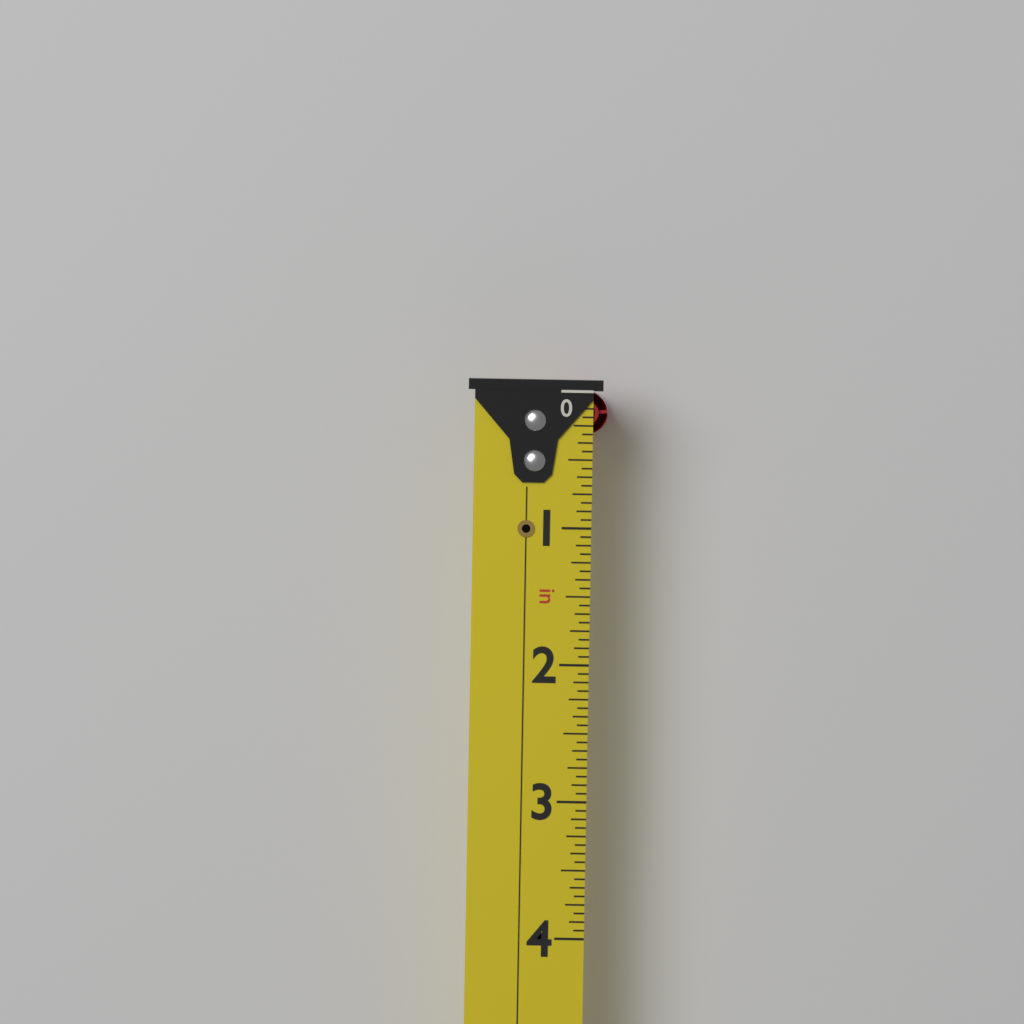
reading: 0.3125 in
